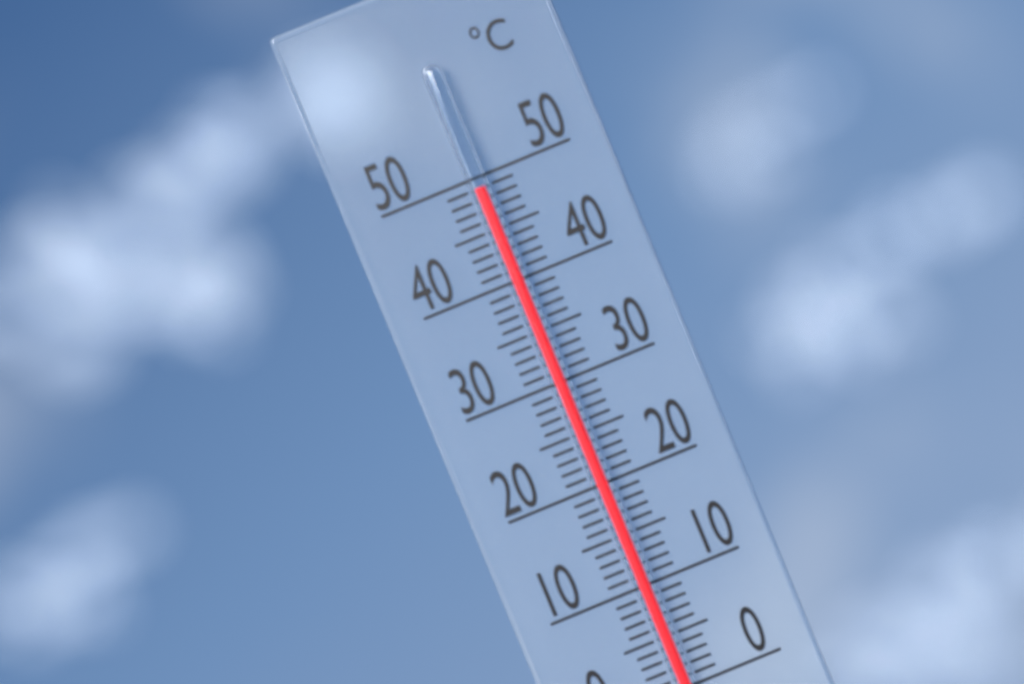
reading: 49 °C
